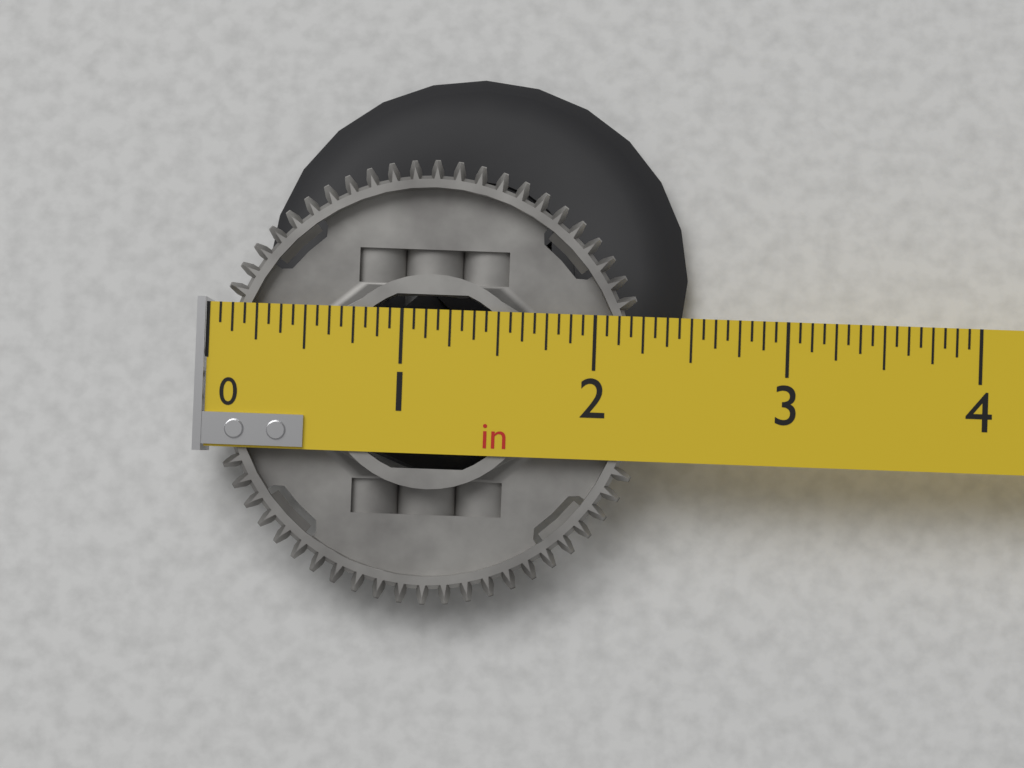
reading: 2.3125 in
